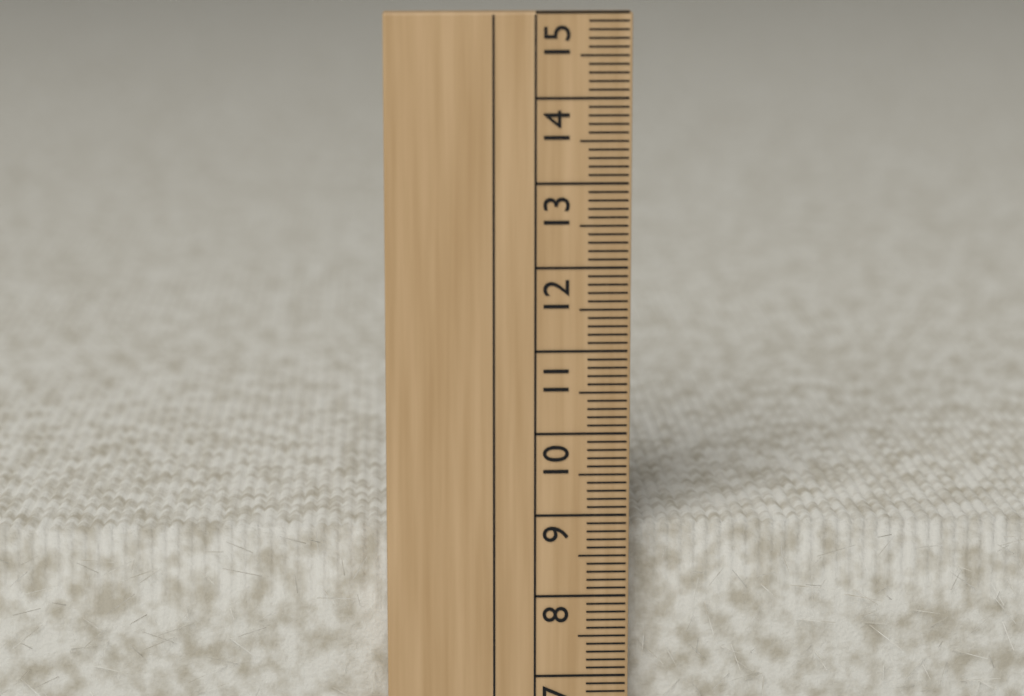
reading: 8.8 cm
